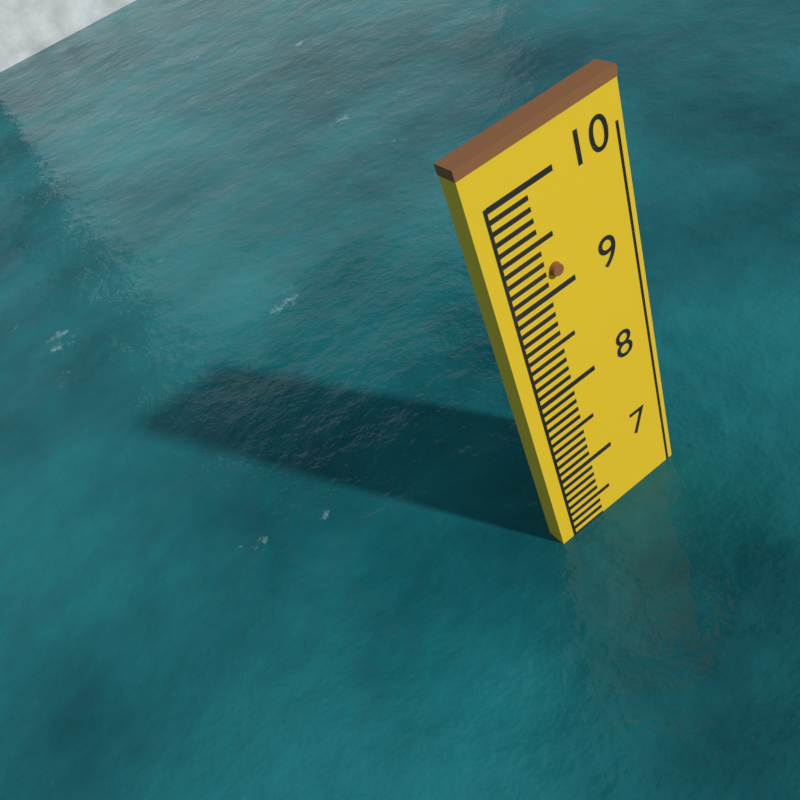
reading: 6.2 (no unit)
